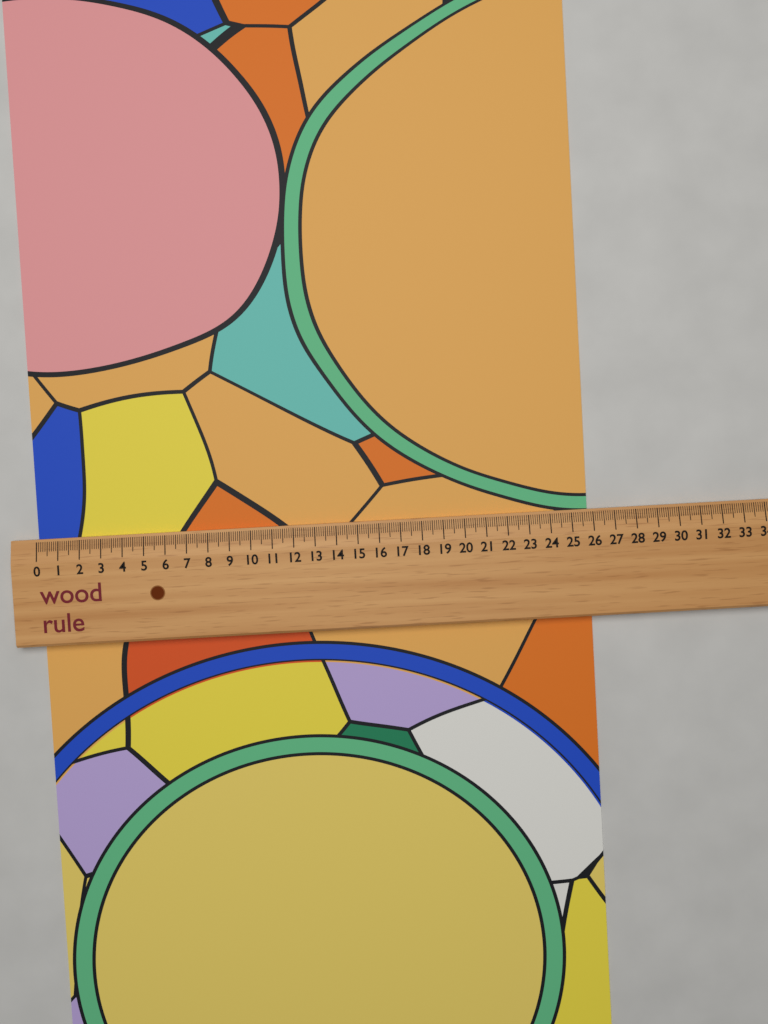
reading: 25.8 (no unit)
